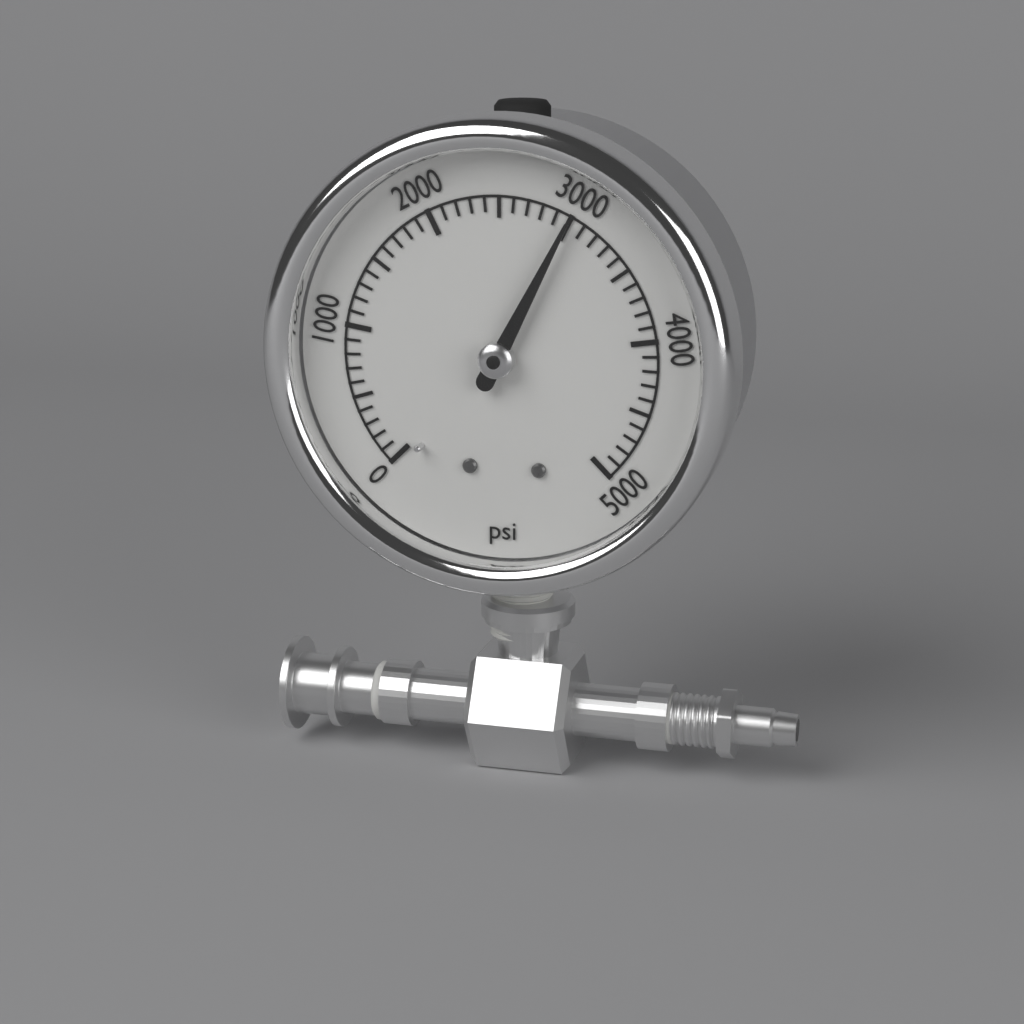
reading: 3000 psi
